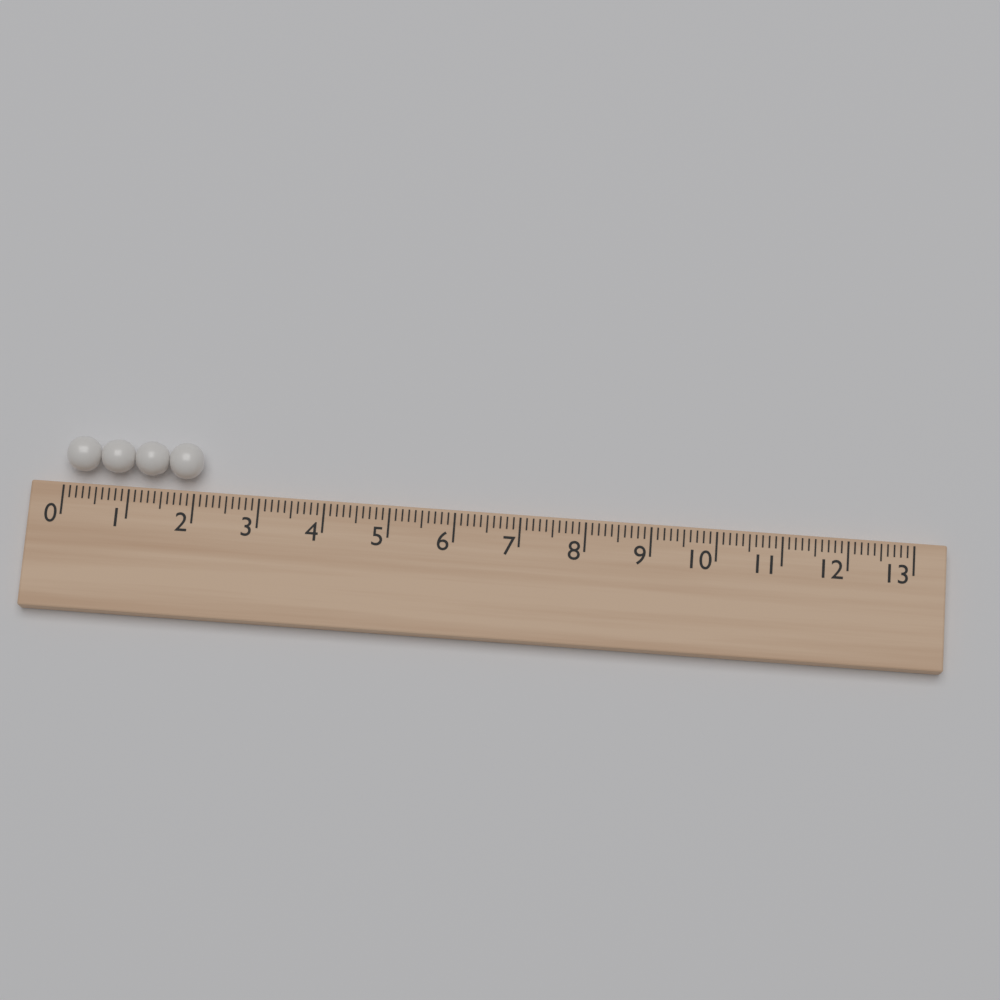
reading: 2.1 (no unit)
